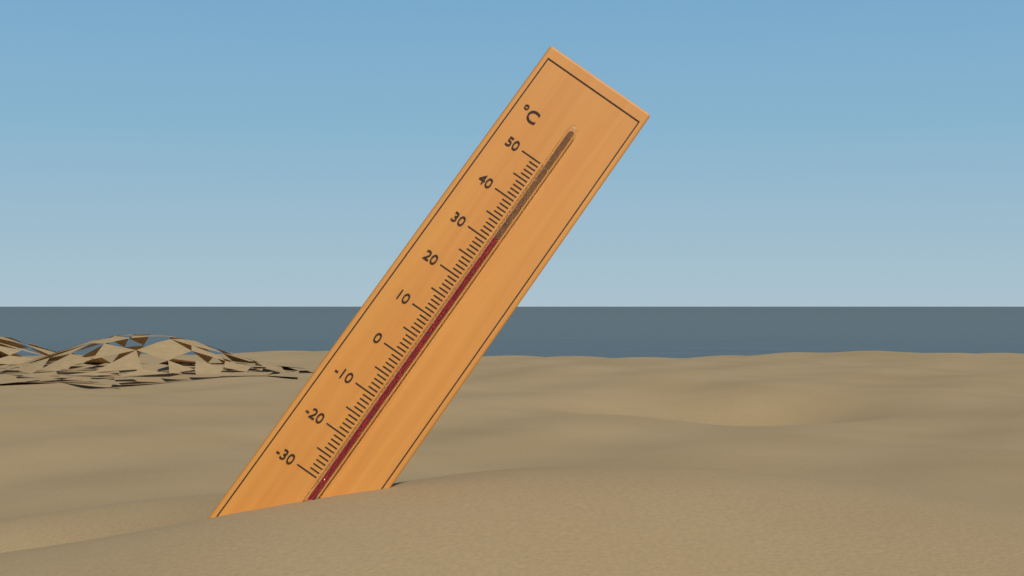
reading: 31 °C
